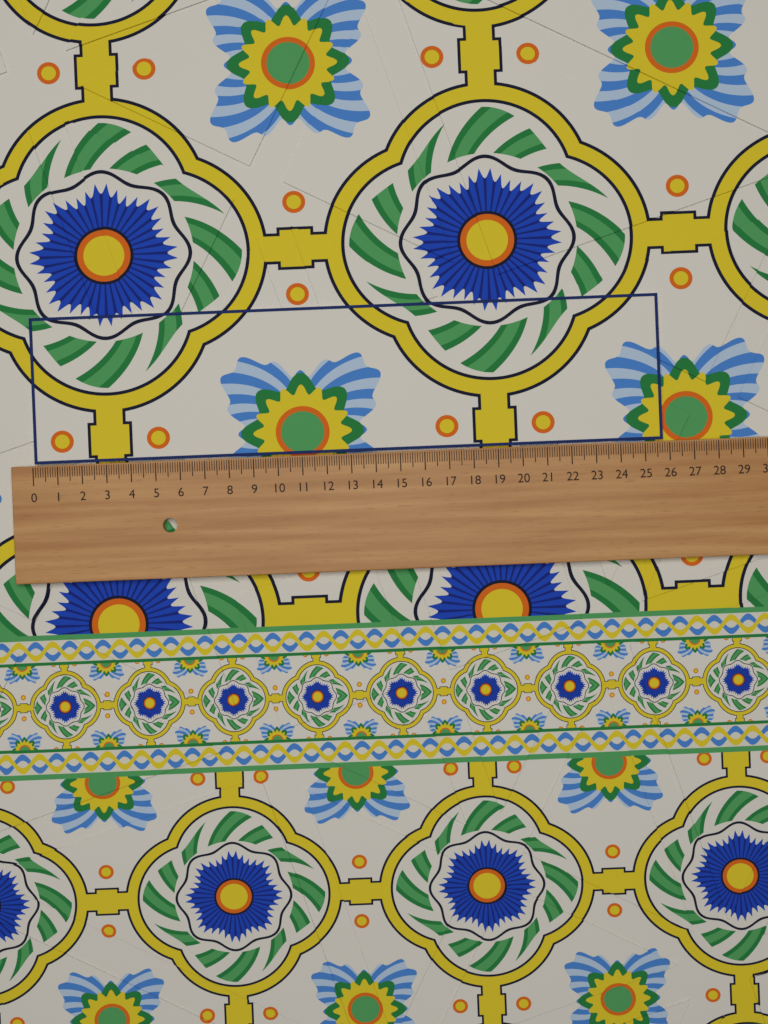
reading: 25.8 (no unit)
